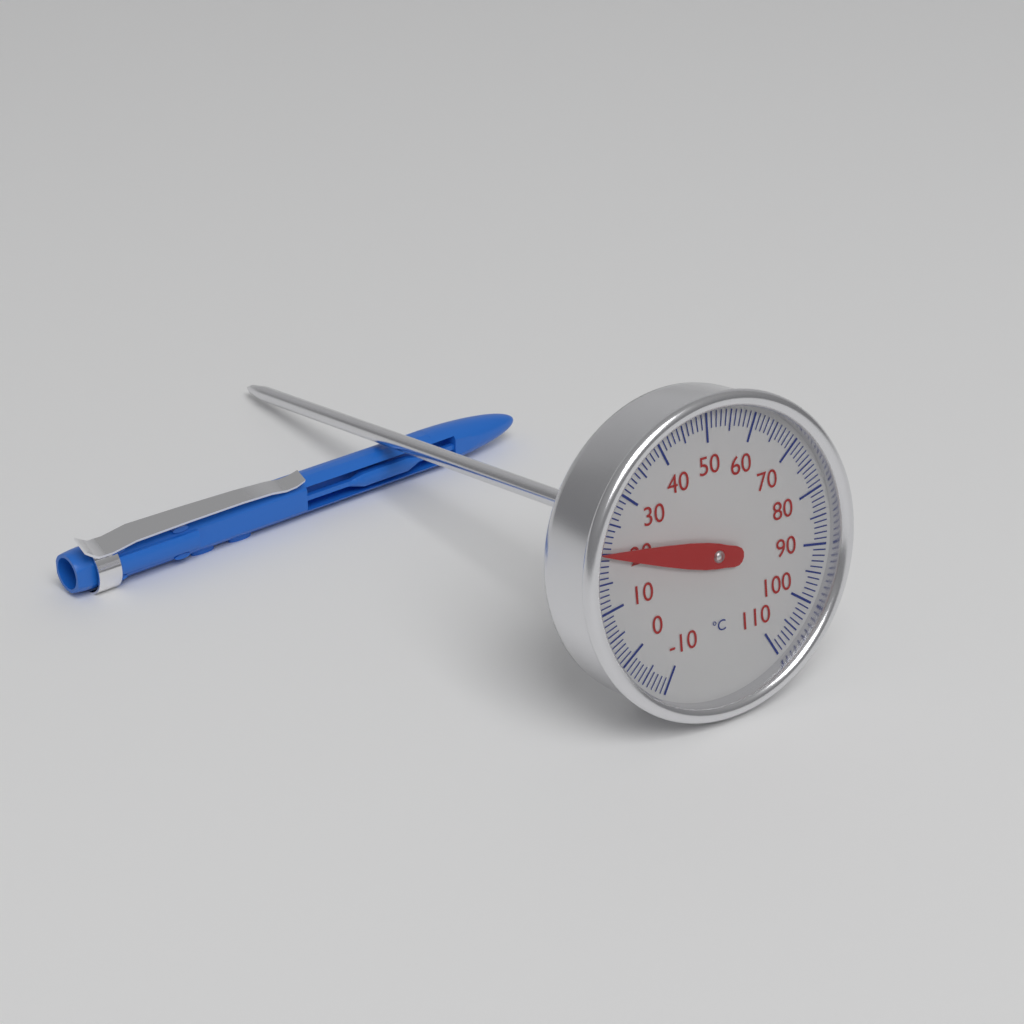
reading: 20 °C
